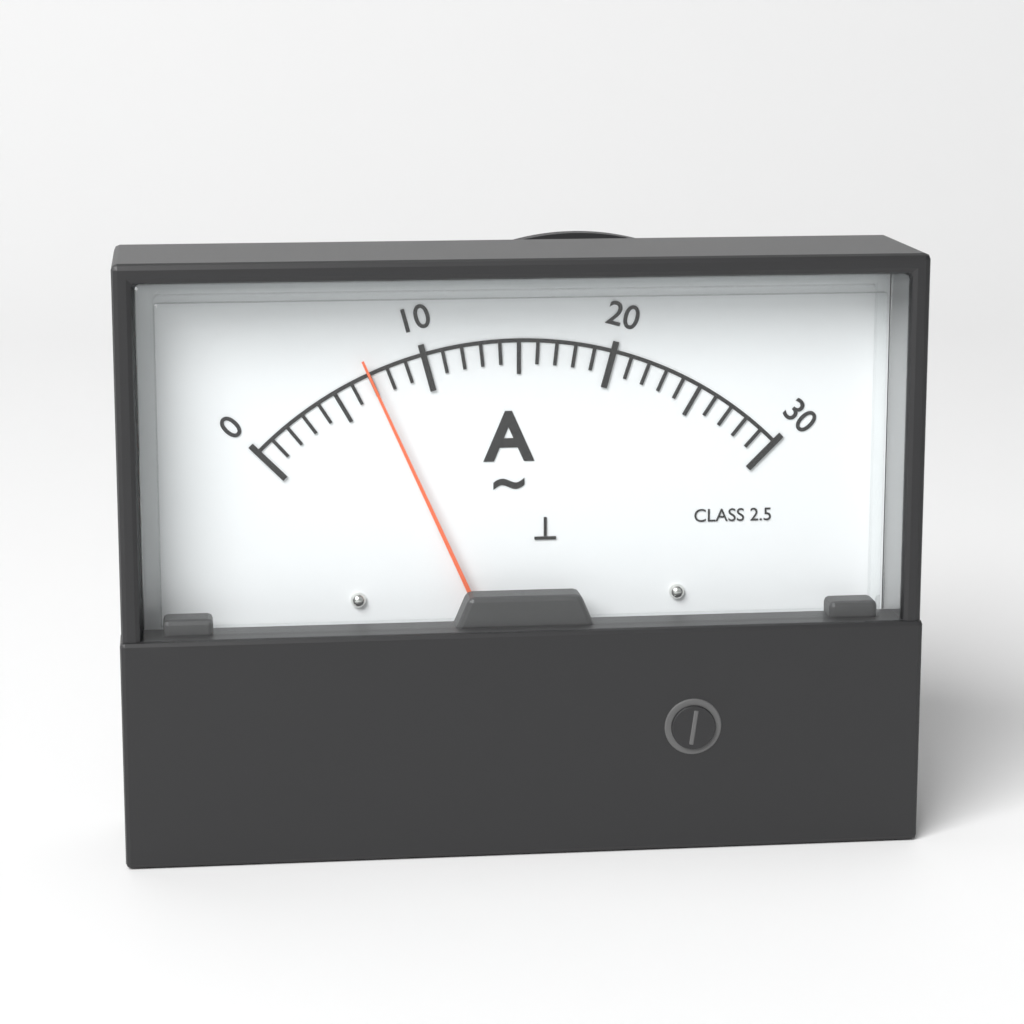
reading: 7 A
